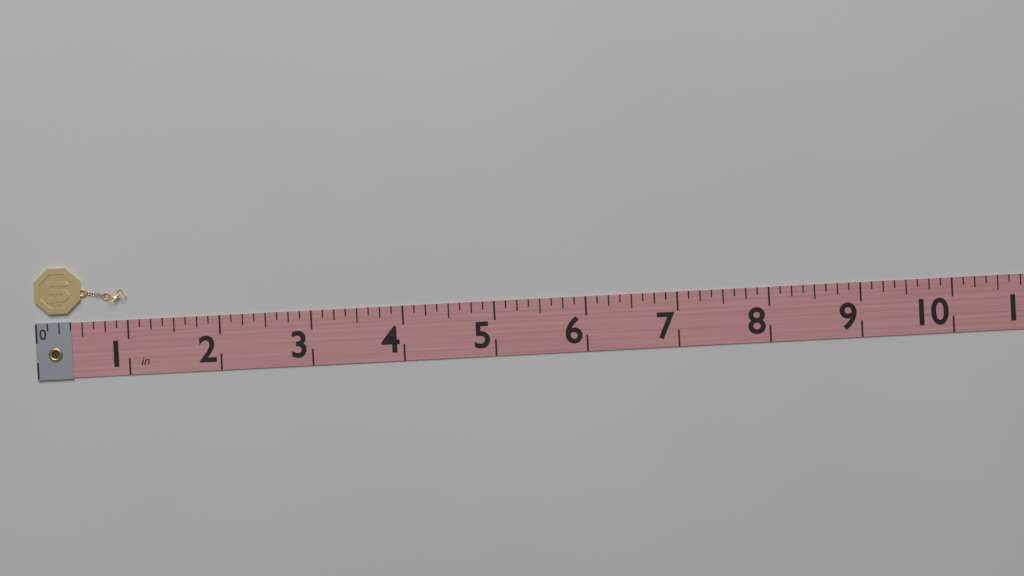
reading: 1.000 in
